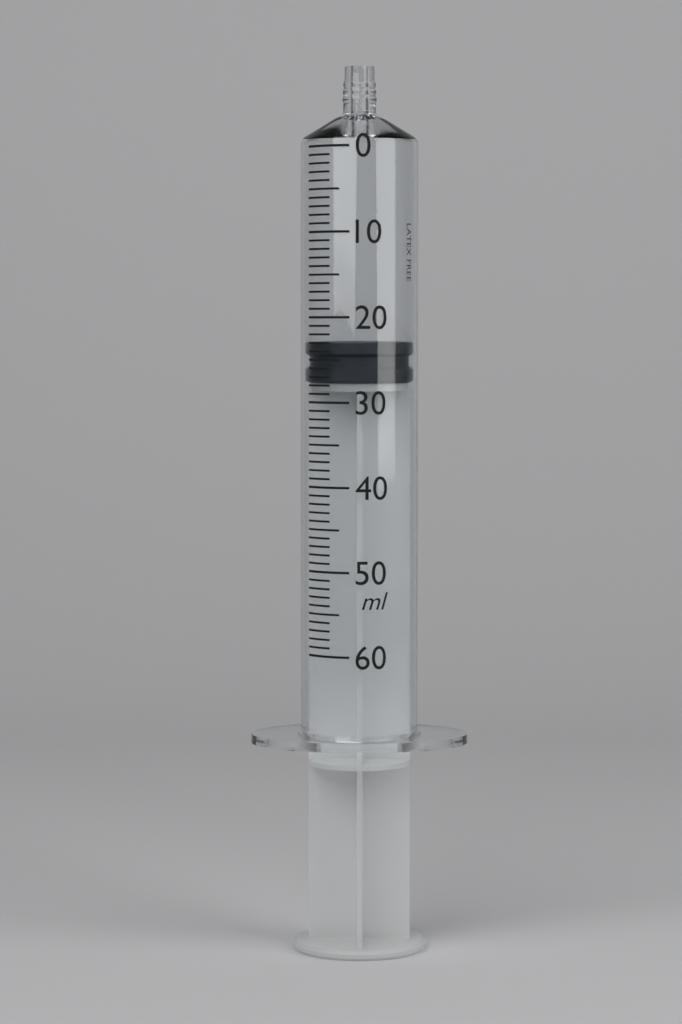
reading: 23 ml
